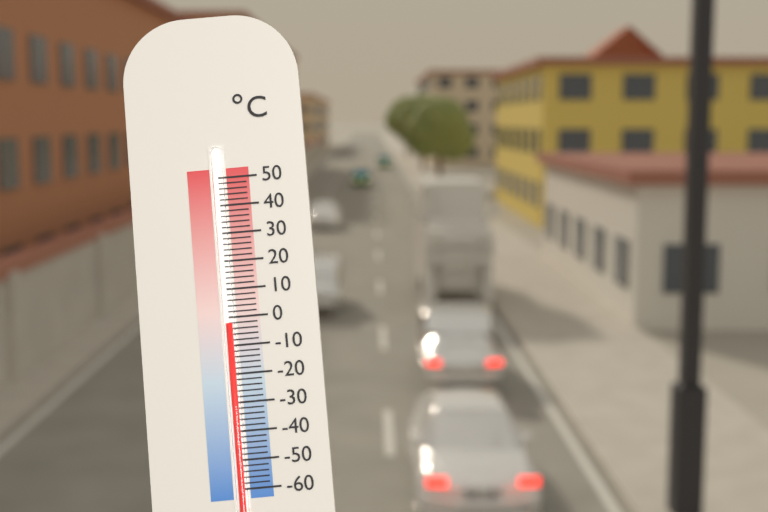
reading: -2 °C
